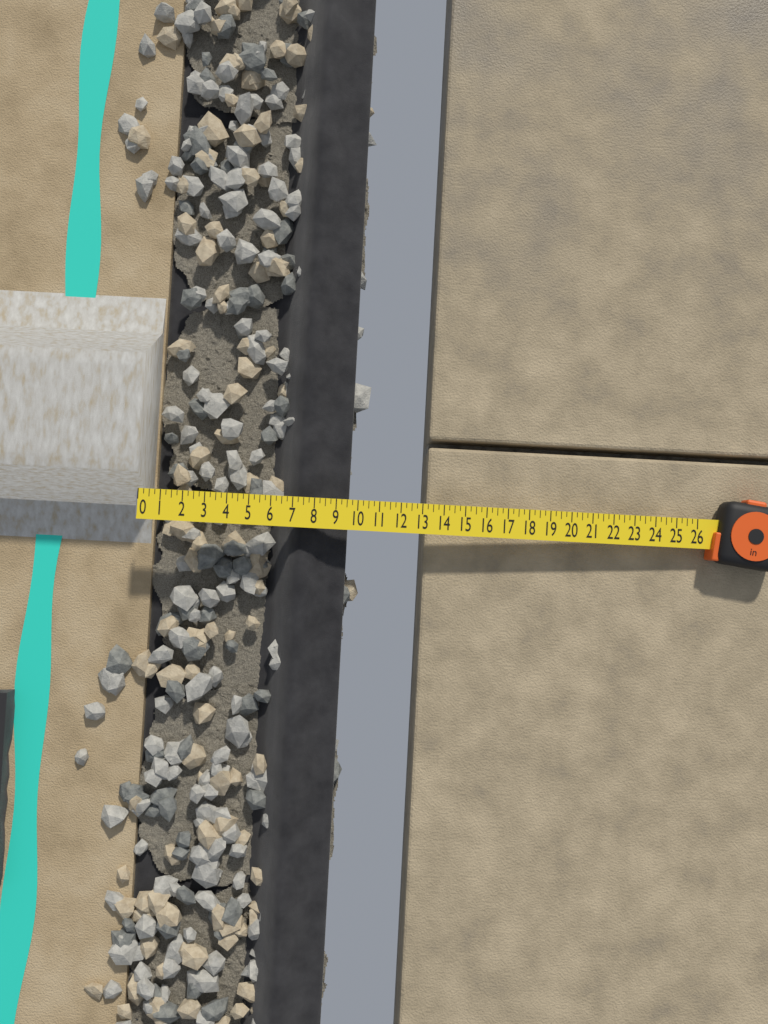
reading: 9.50 in
